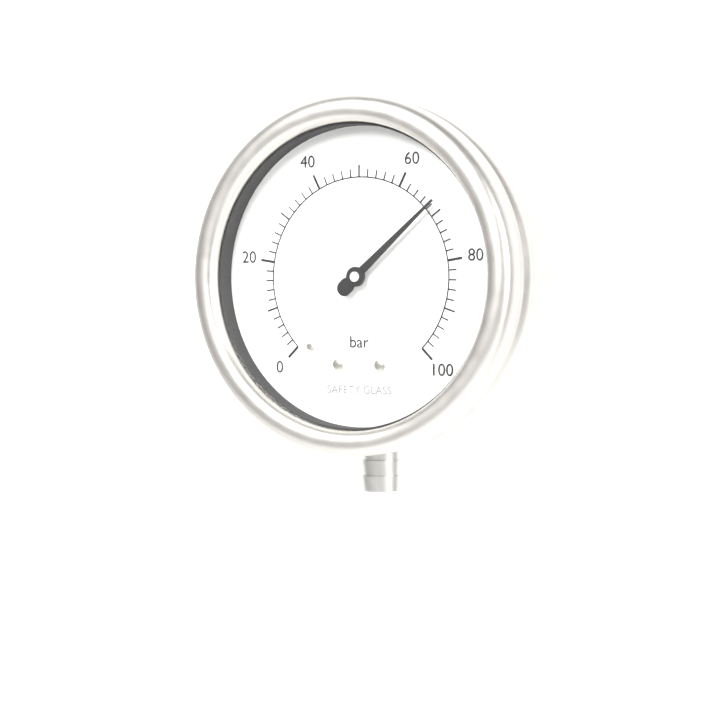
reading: 68 bar
